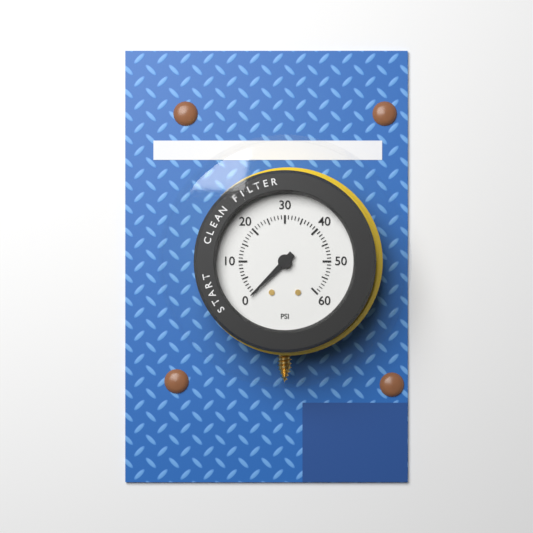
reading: 0 psi
